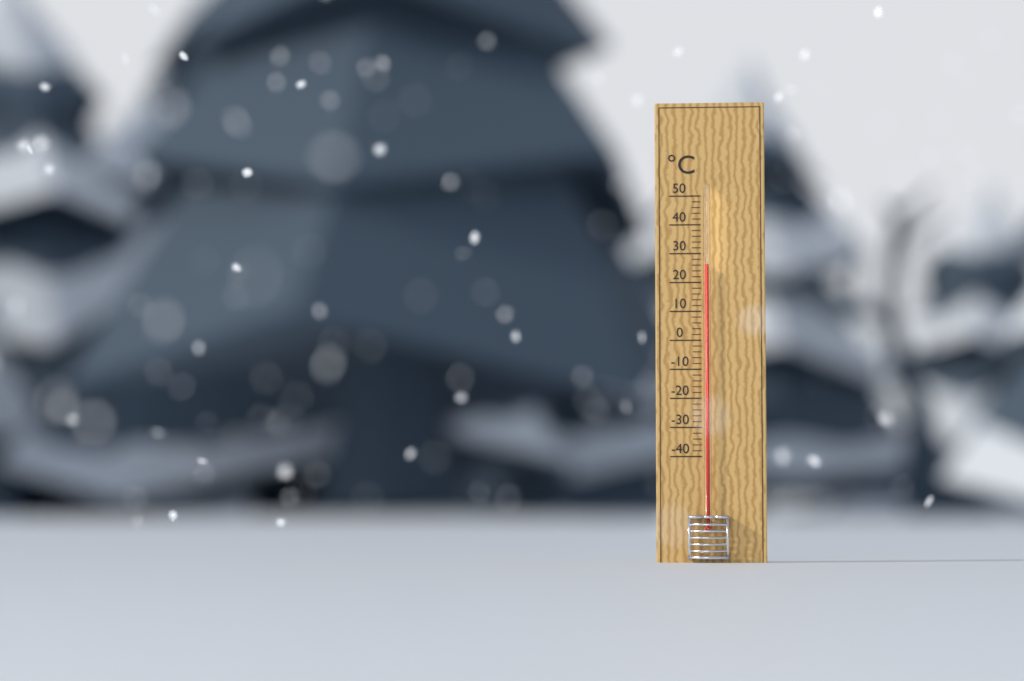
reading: 26 °C
